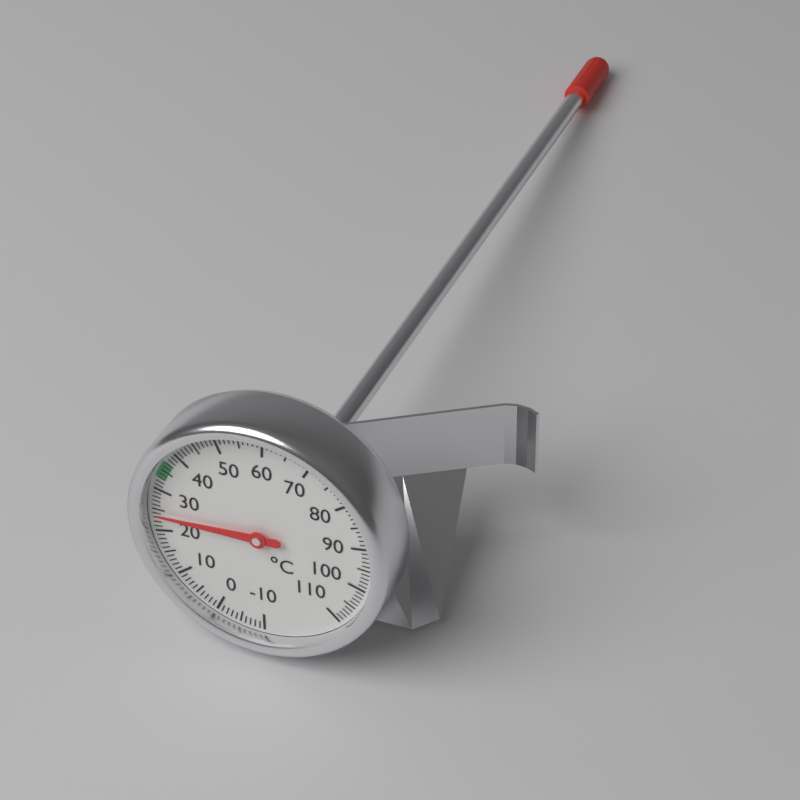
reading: 24 °C
